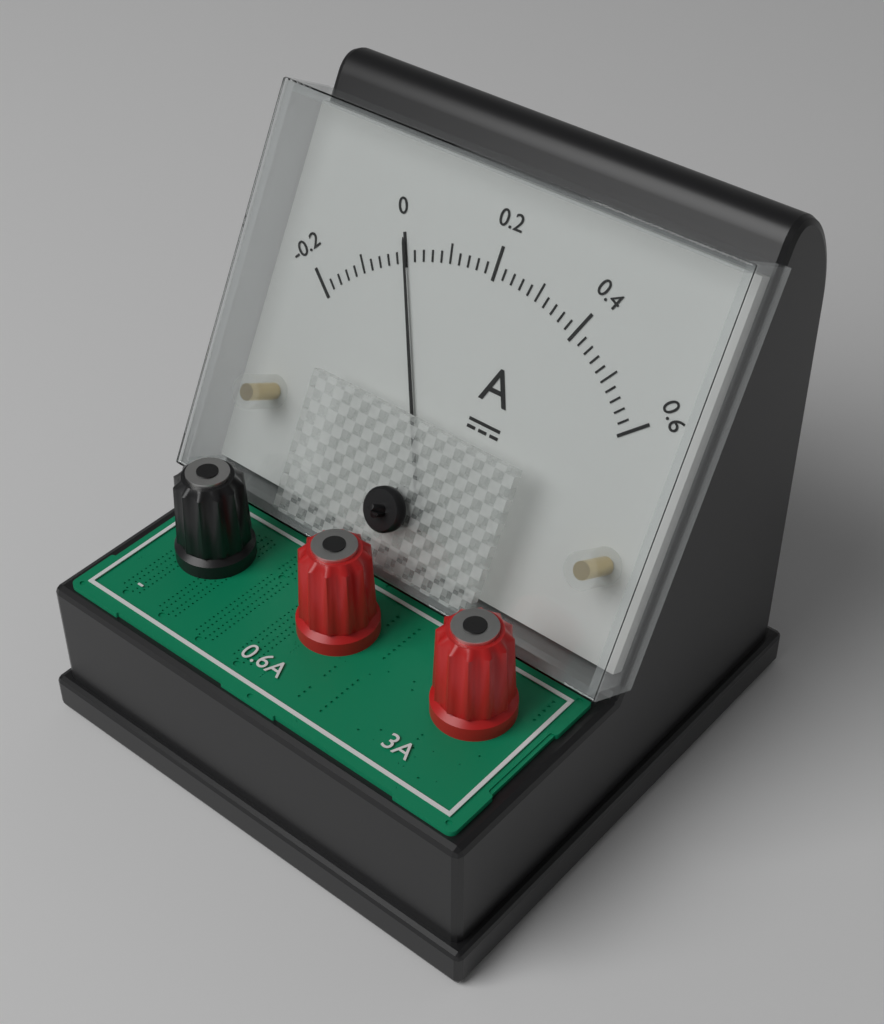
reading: 0.00 A
